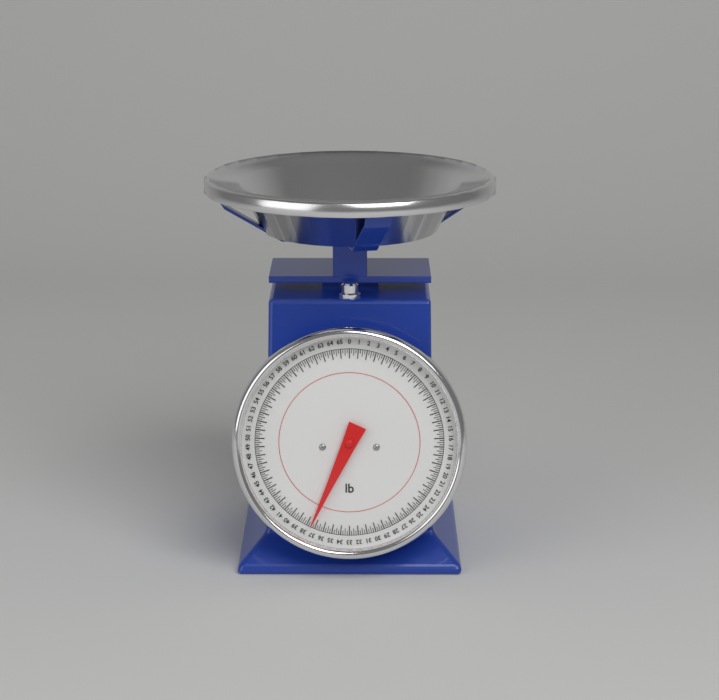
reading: 37.50 lb
